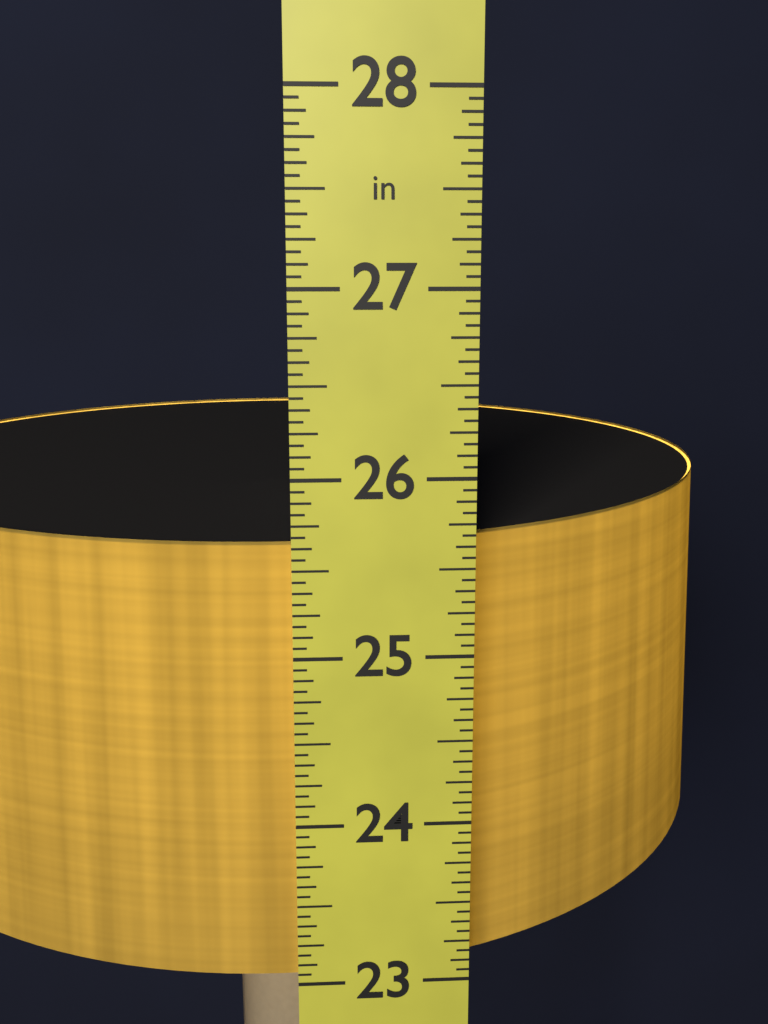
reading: 25.6250 in
